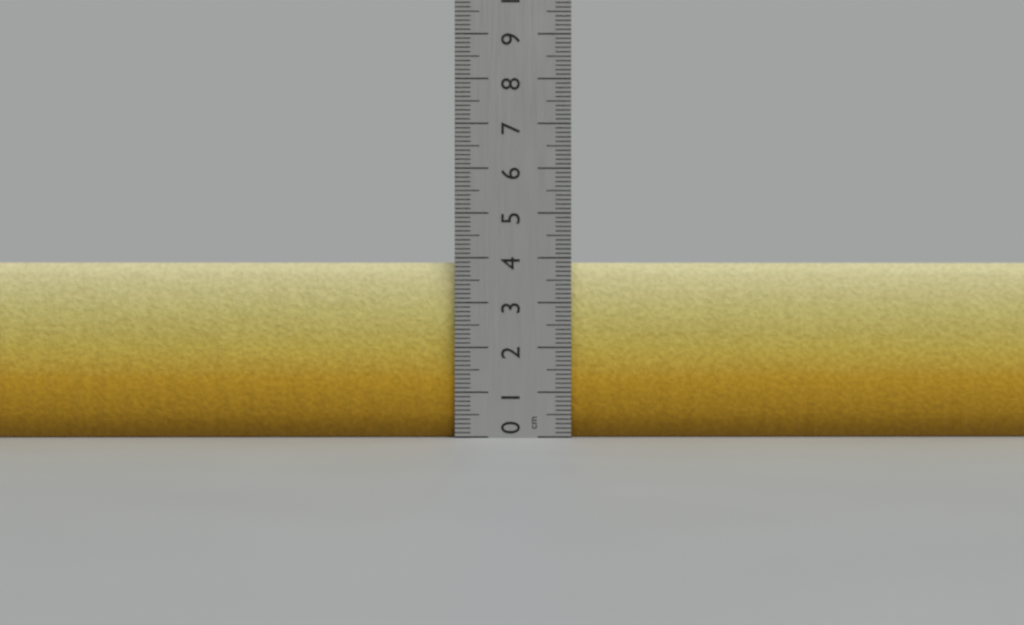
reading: 3.9 cm
